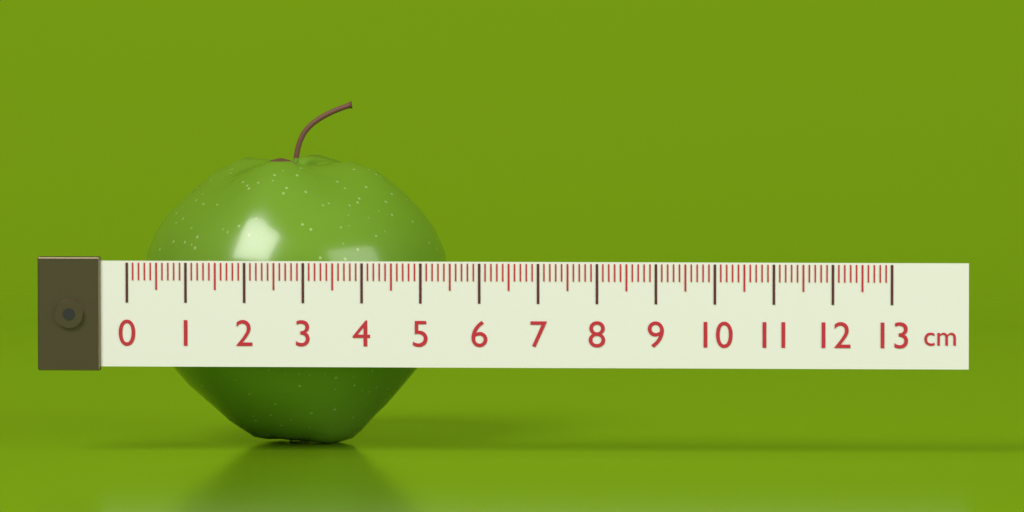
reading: 5.3 cm
